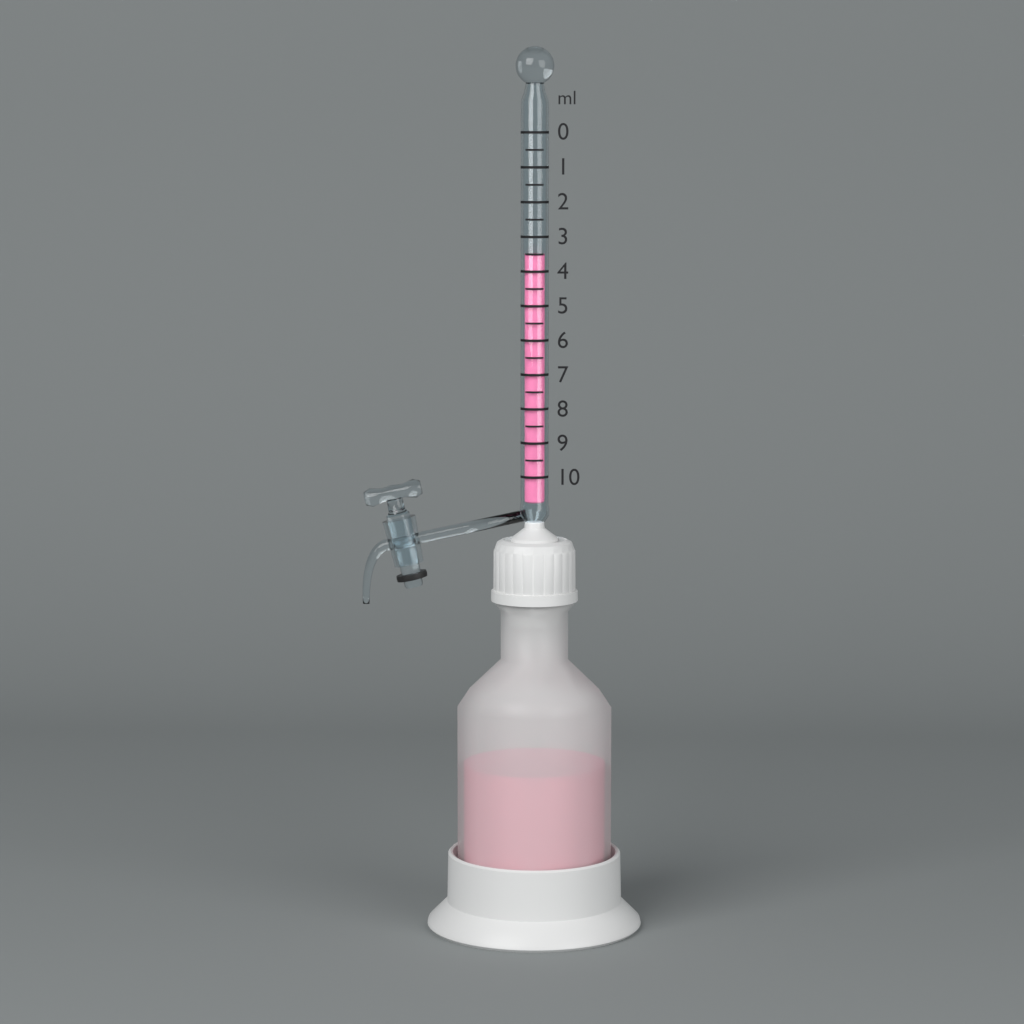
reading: 3.5 ml
